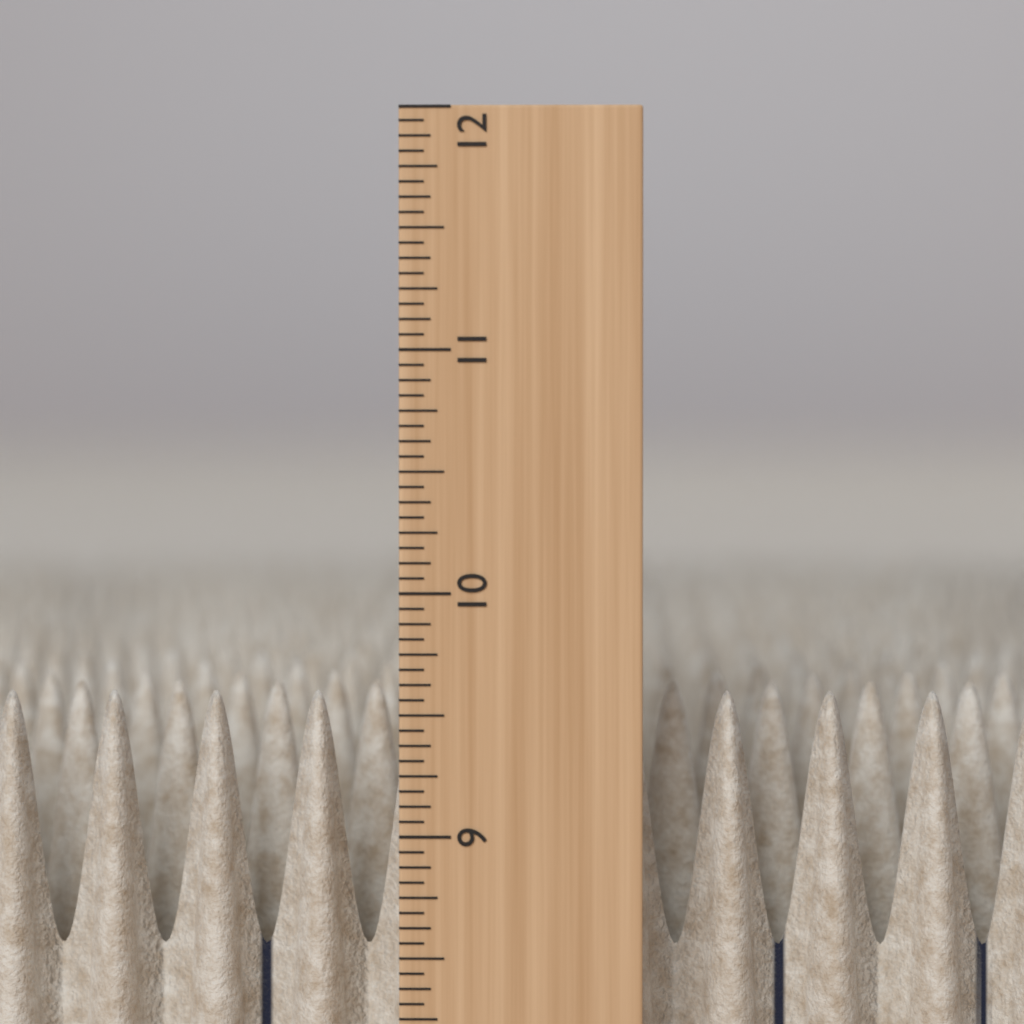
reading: 9.5625 in
